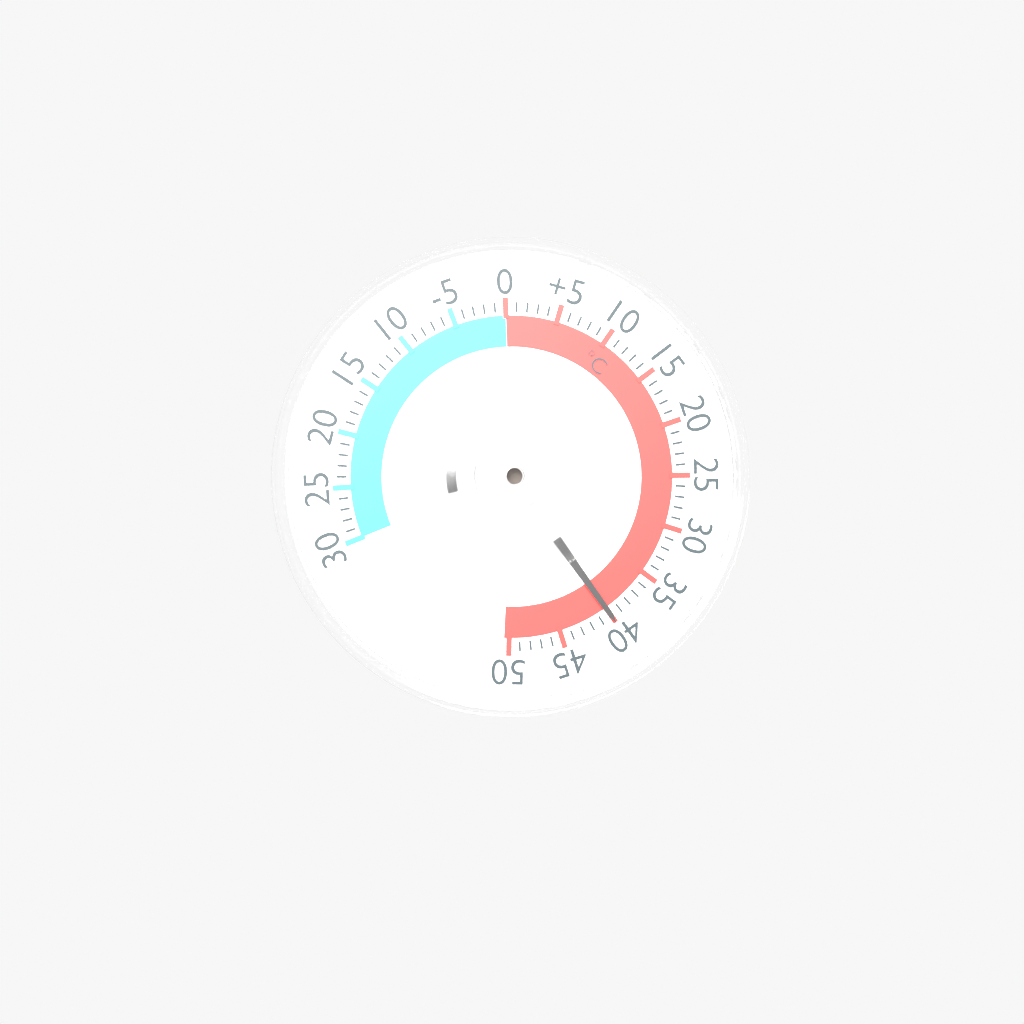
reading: 40 °C
